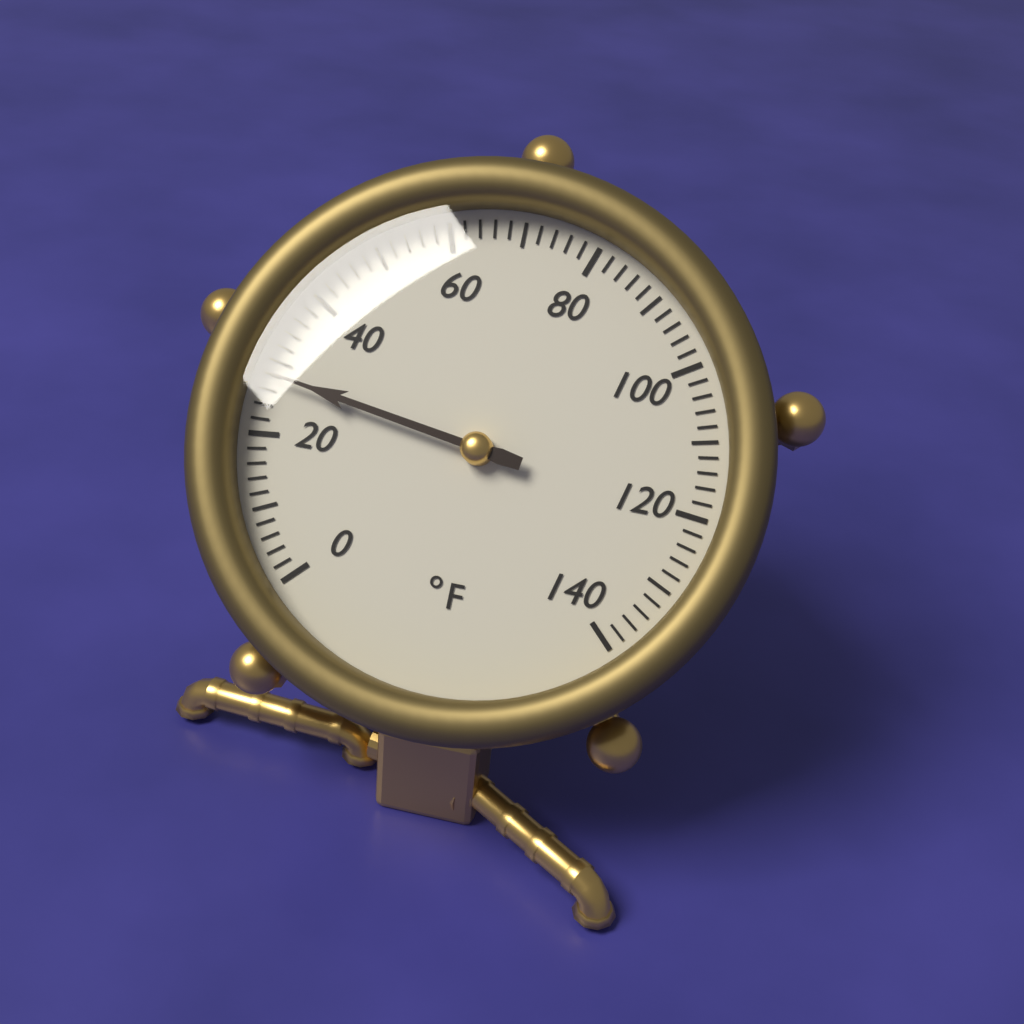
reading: 28 °F
